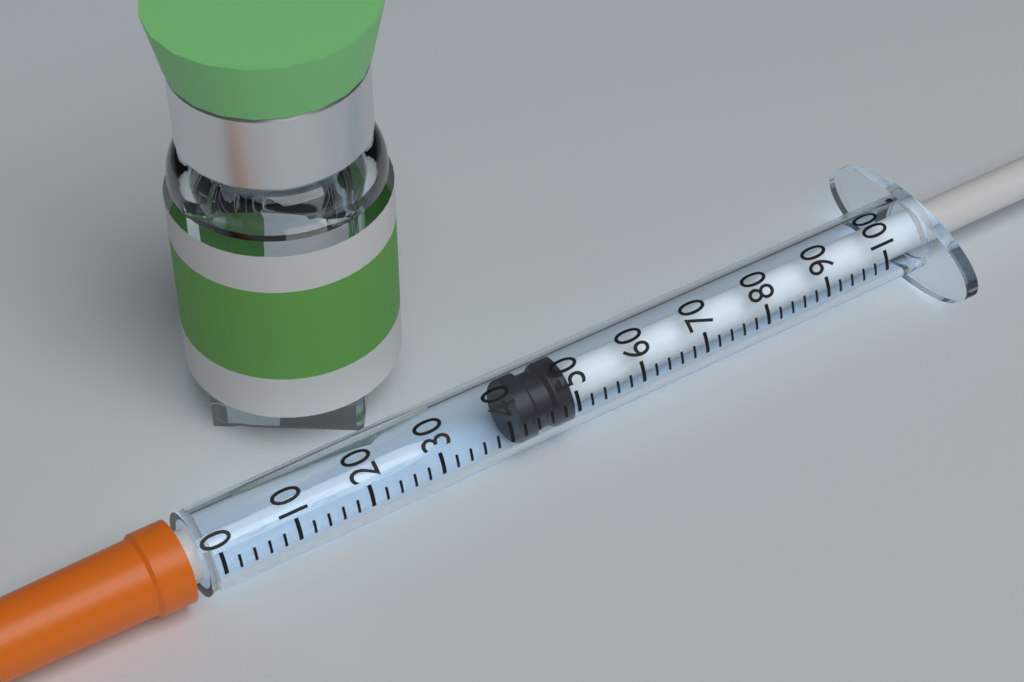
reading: 42 (no unit)
